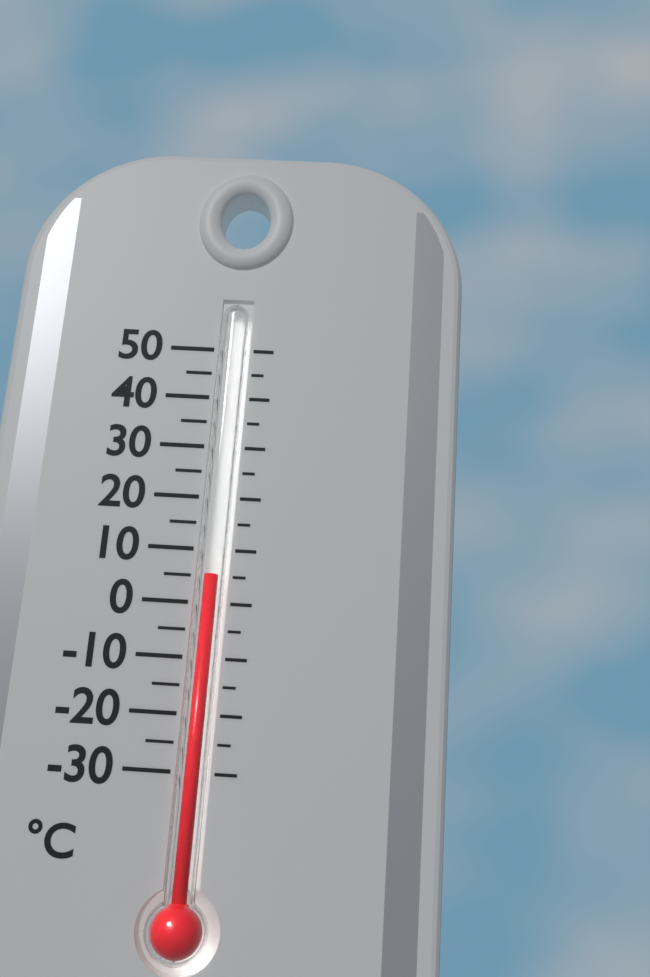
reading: 5 °C
